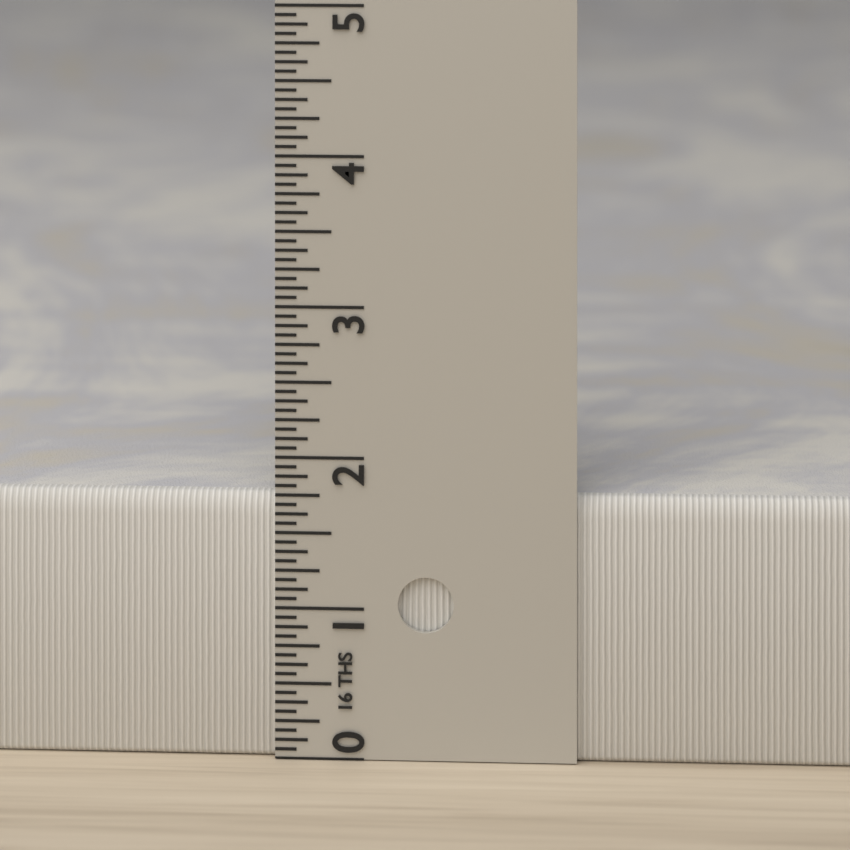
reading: 1.7500 in
